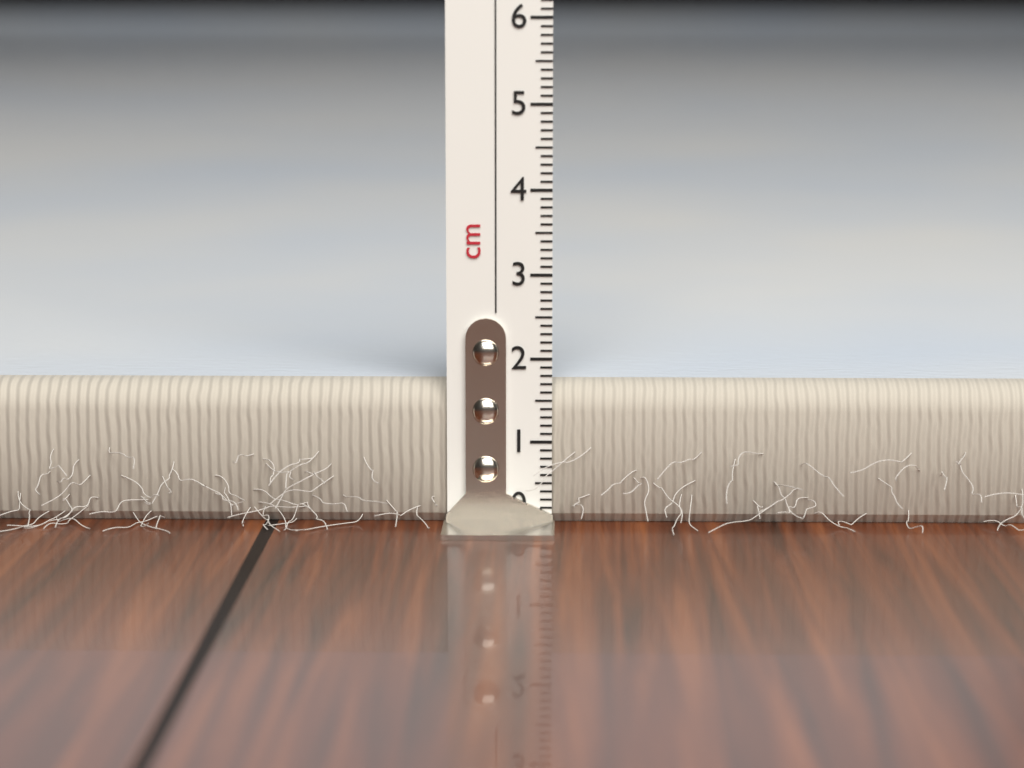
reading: 1.7 cm
